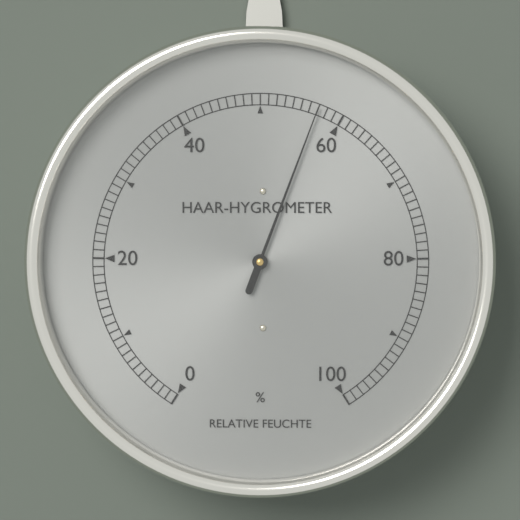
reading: 57 %
